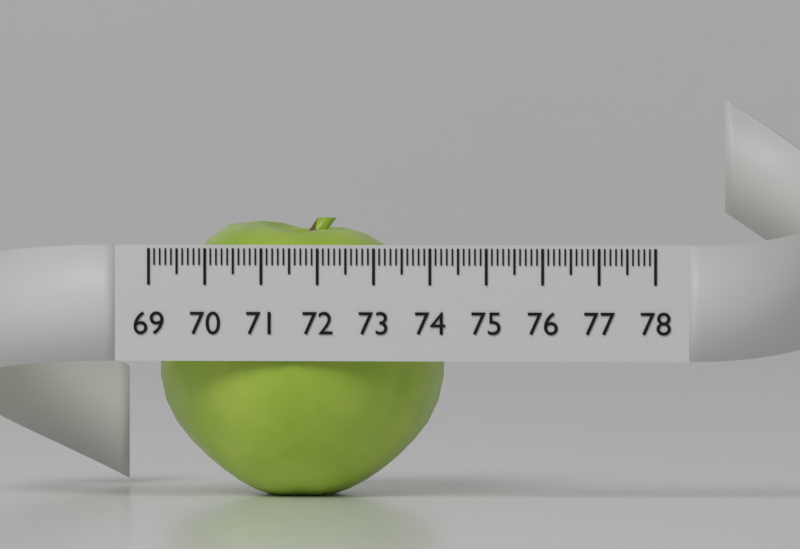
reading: 74.1 (no unit)
